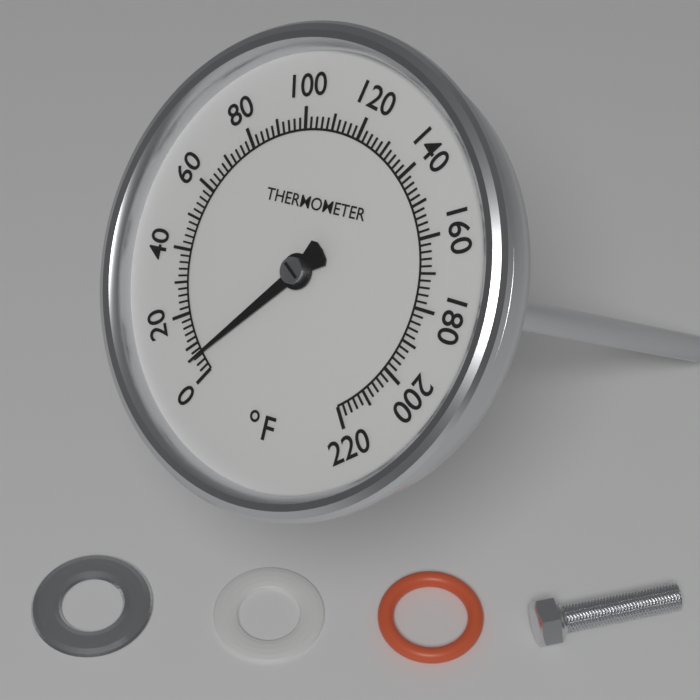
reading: 6 °F
